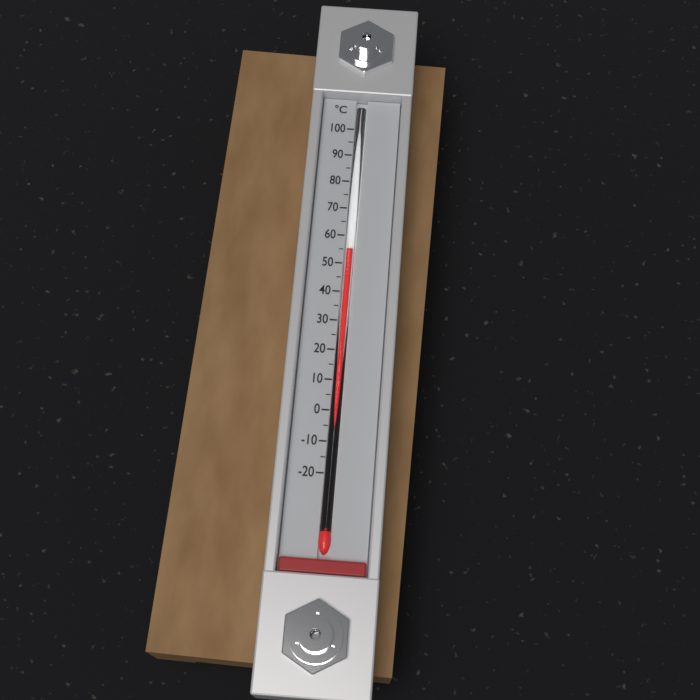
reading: 55 °C
